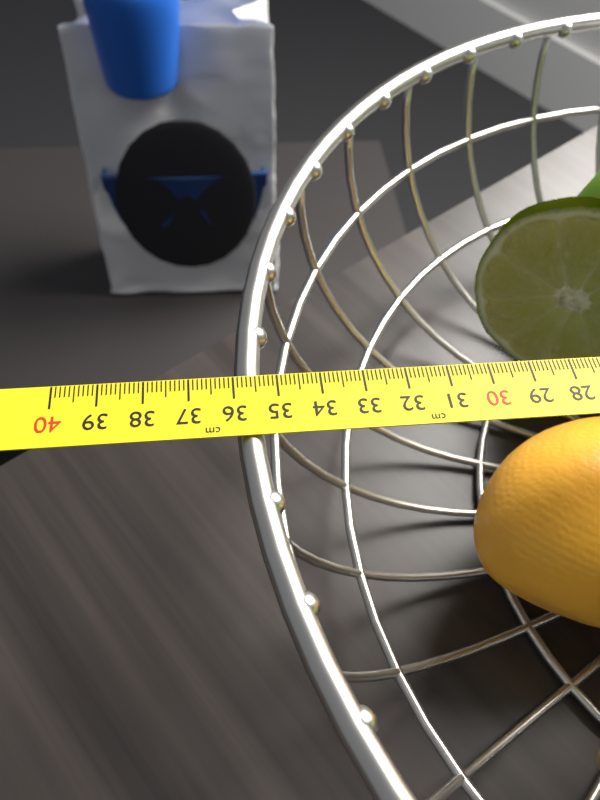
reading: 36.0 cm
